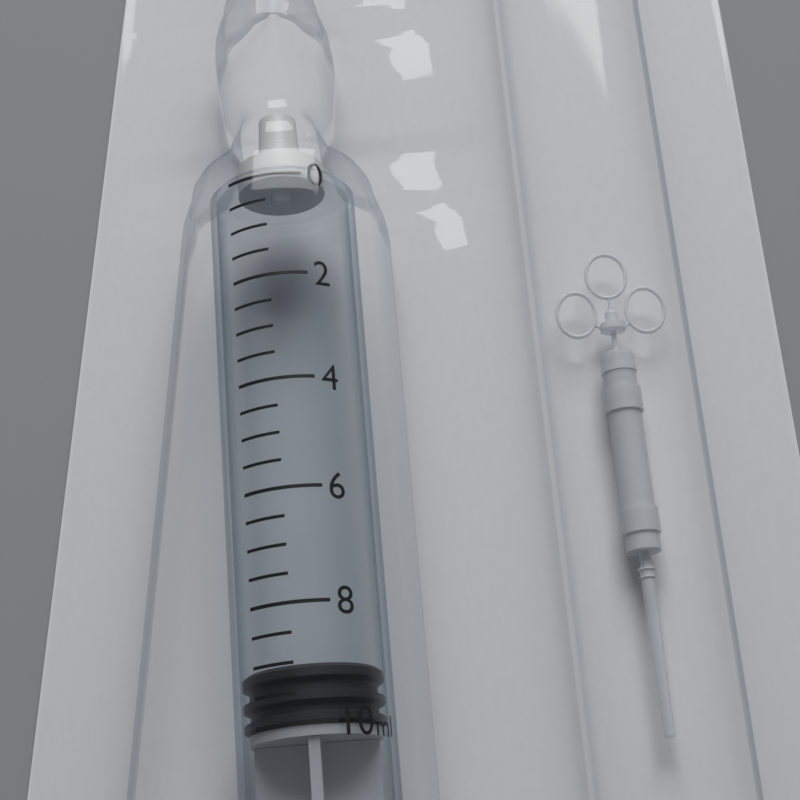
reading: 9.0 ml
